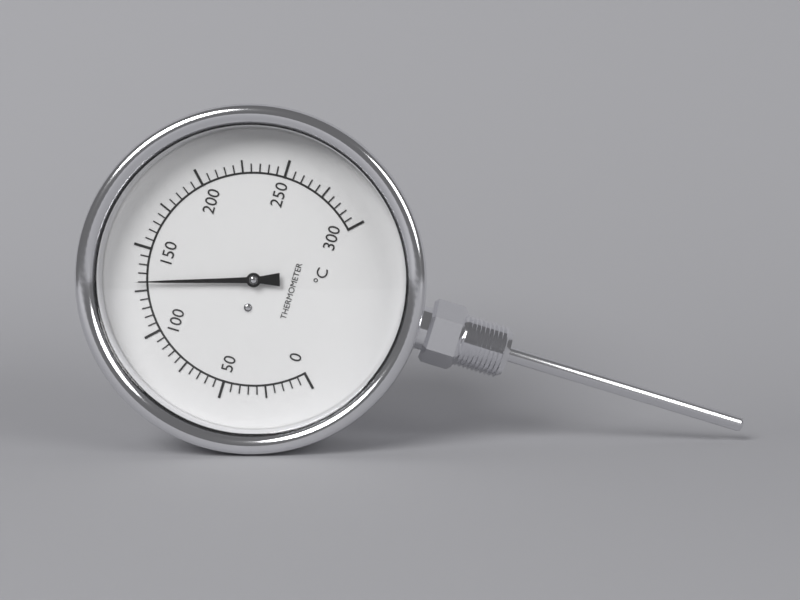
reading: 130 °C
